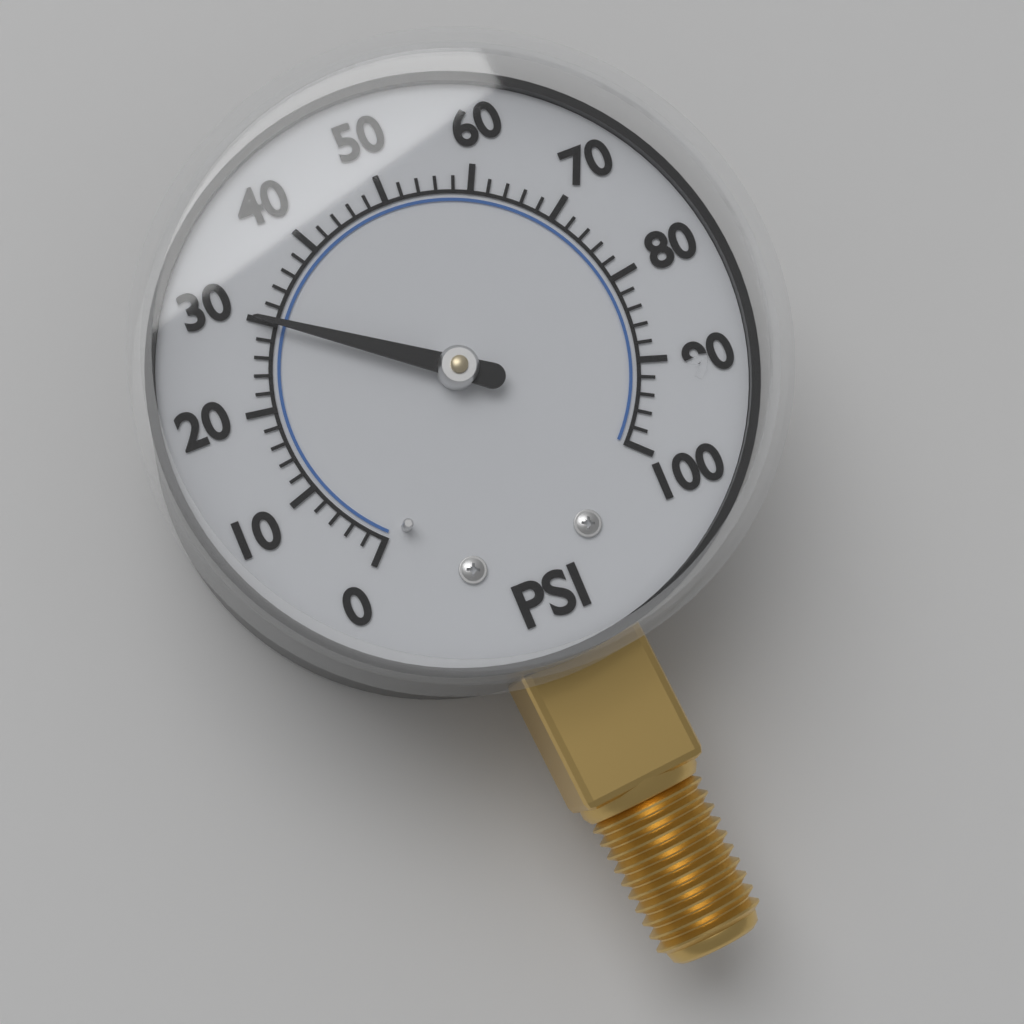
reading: 30 psi
